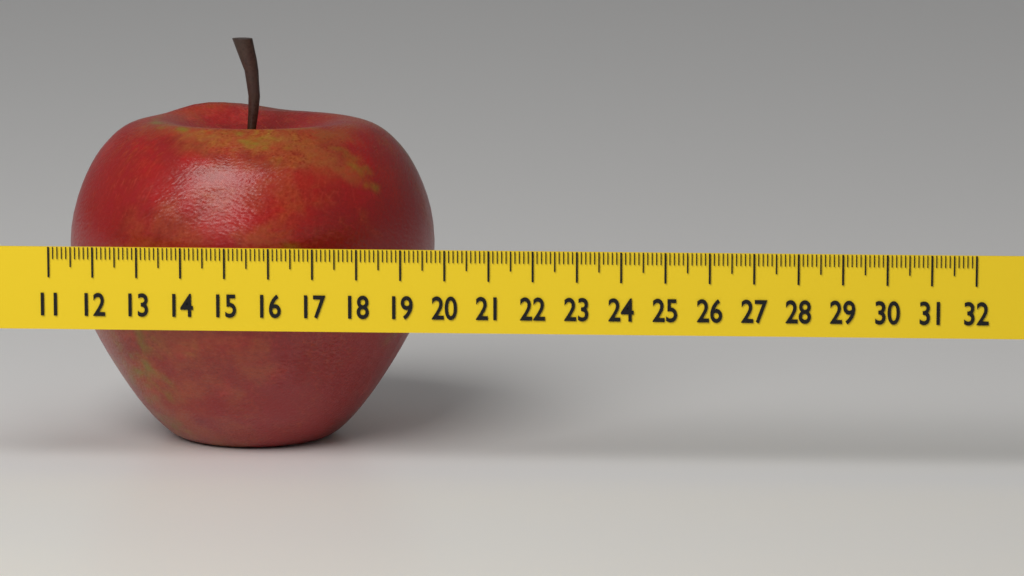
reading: 19.5 (no unit)
